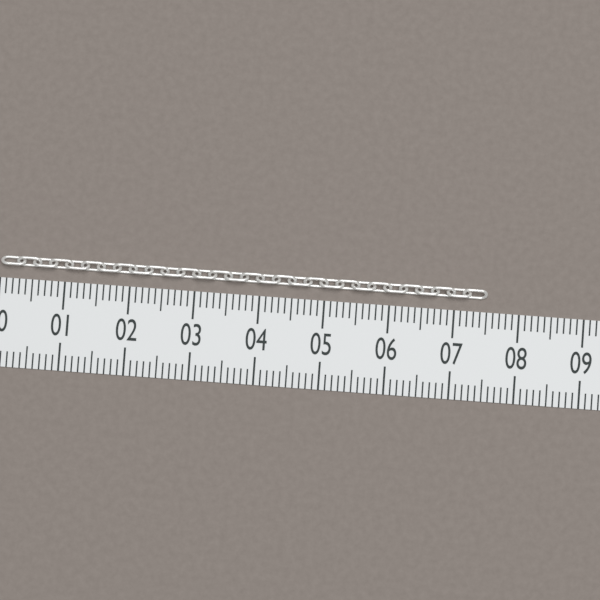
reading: 7.5 (no unit)
